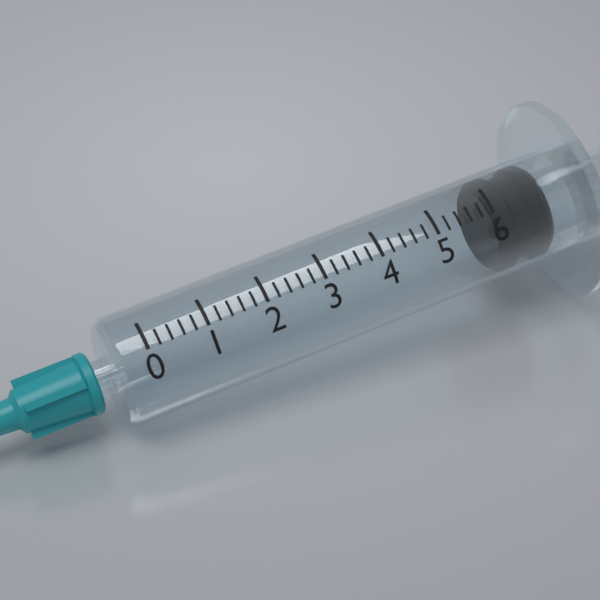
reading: 6.0 (no unit)
